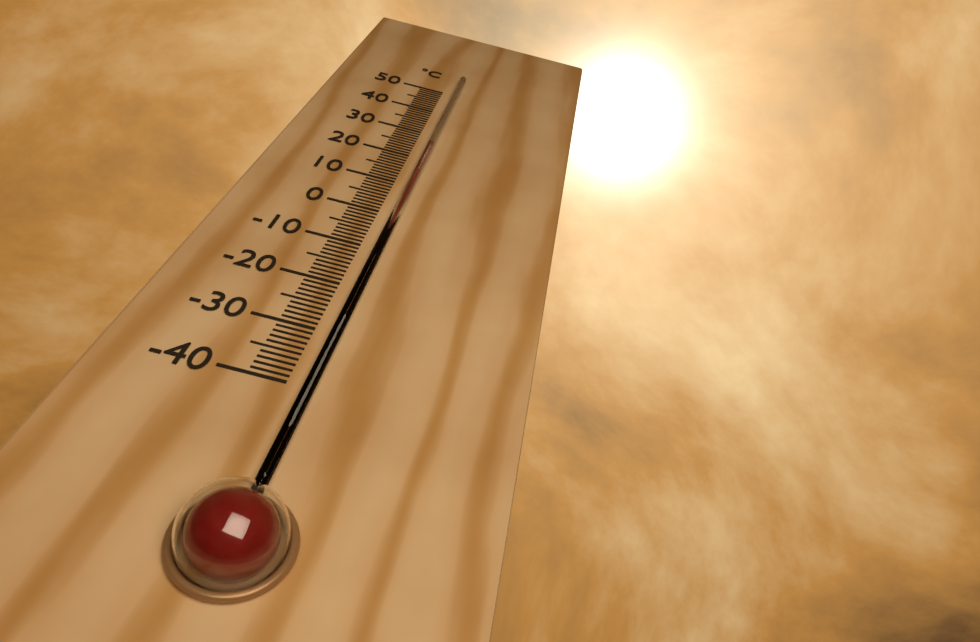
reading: 25 °C
